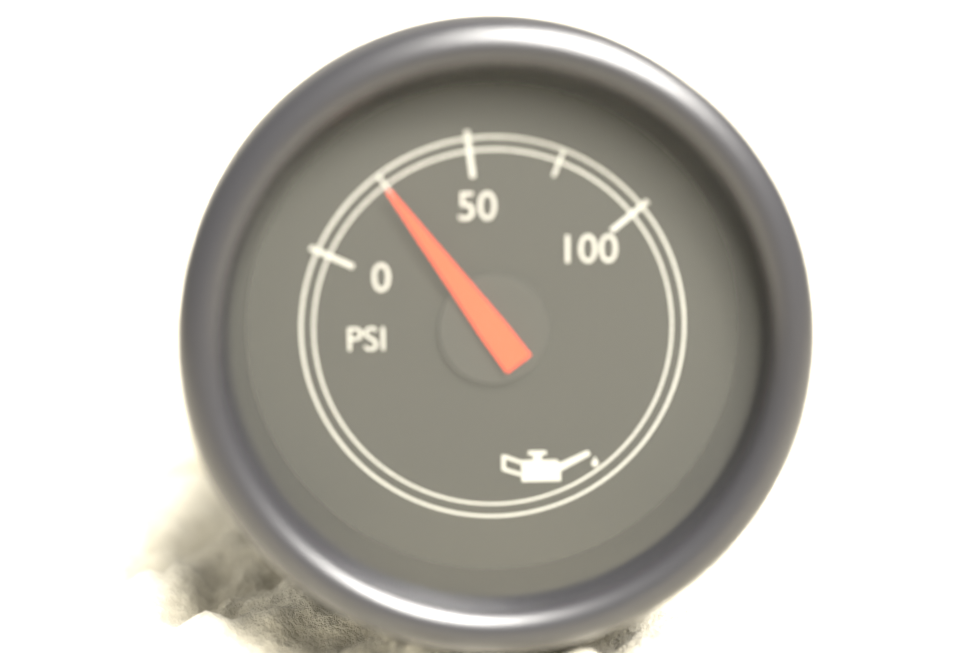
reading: 25 psi
